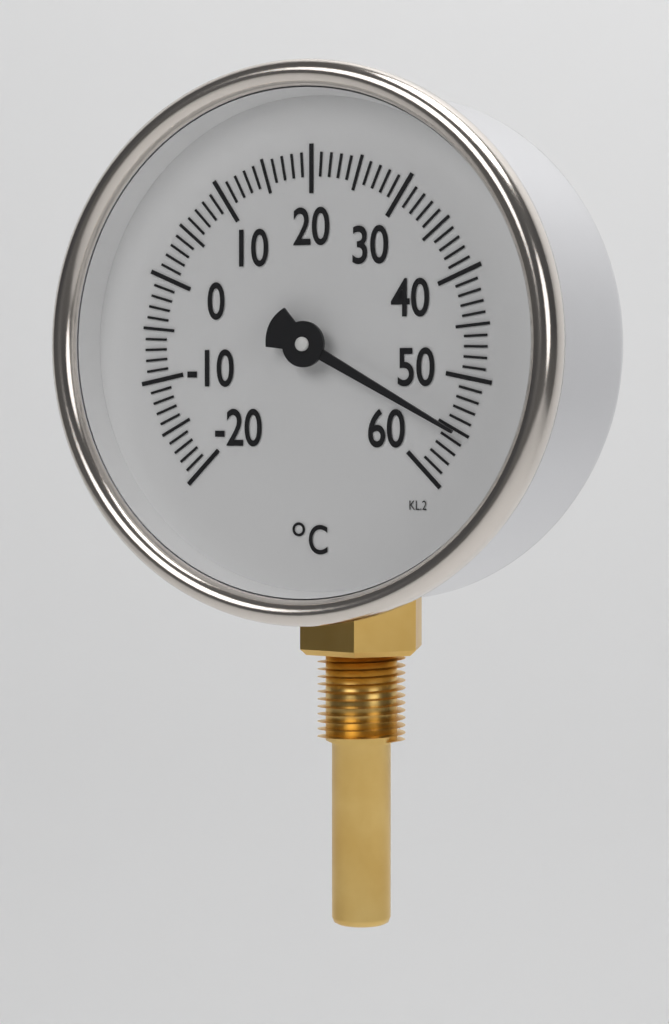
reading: 55 °C
